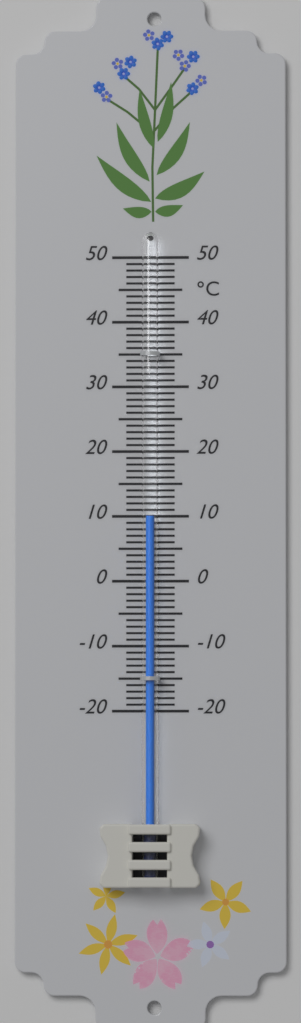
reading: 10 °C
